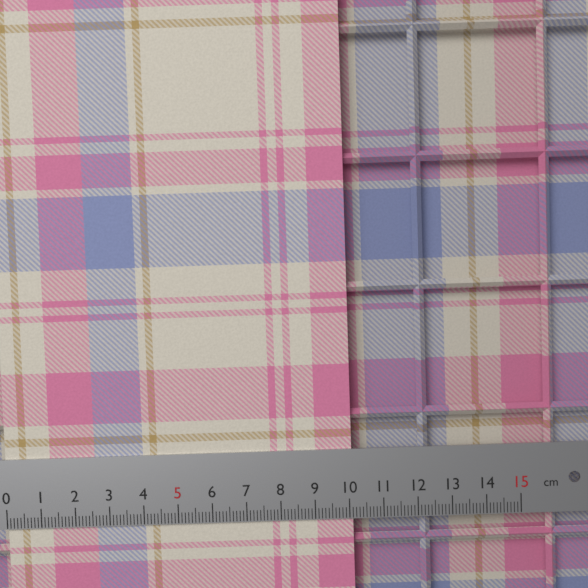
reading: 10.1 cm
